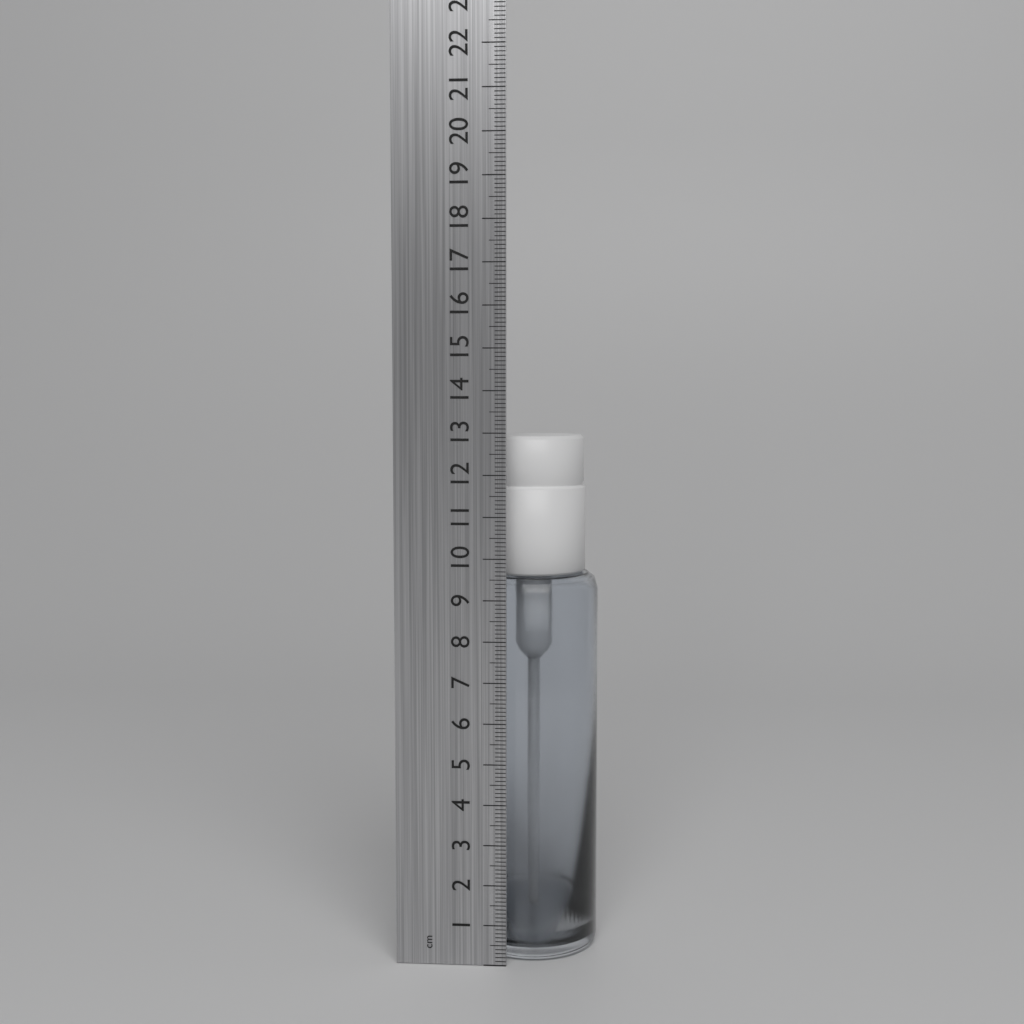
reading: 12.9 cm
